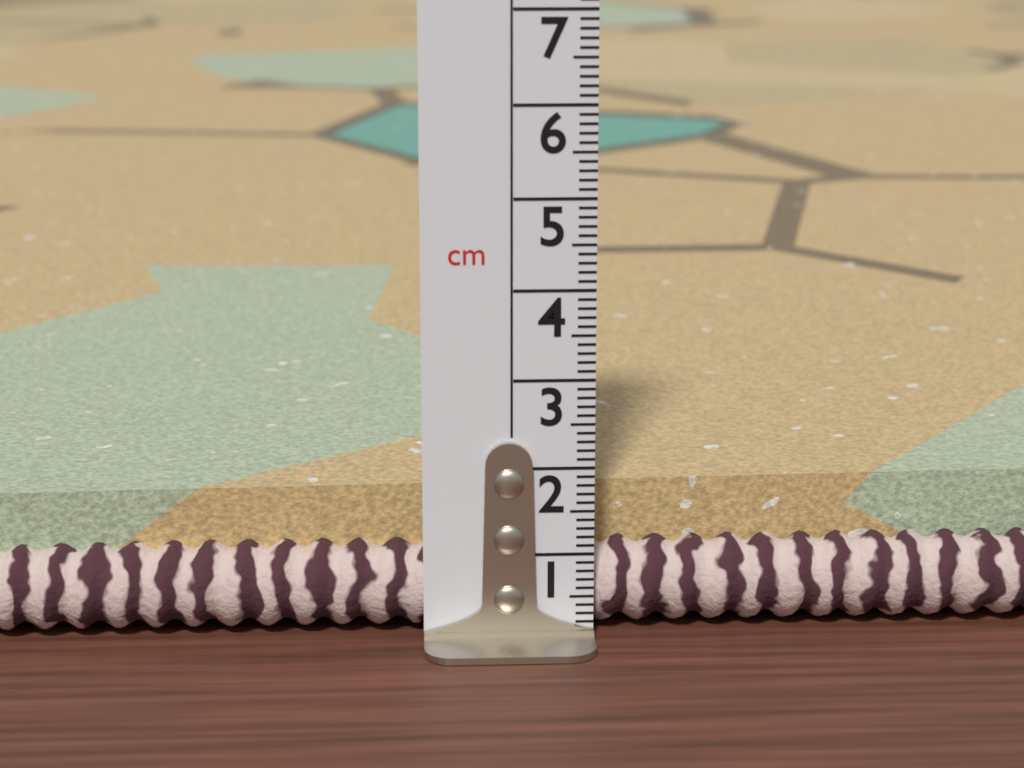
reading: 1.6 cm
